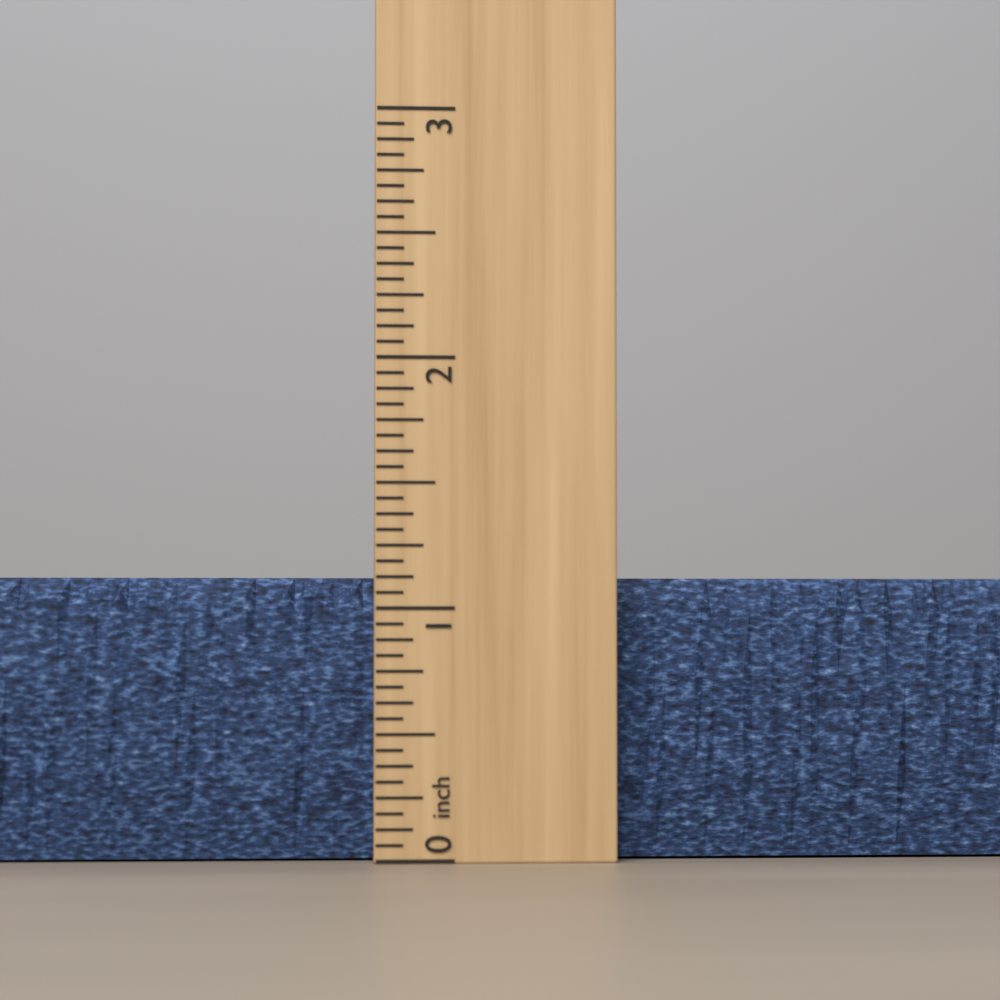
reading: 1.1250 inch
